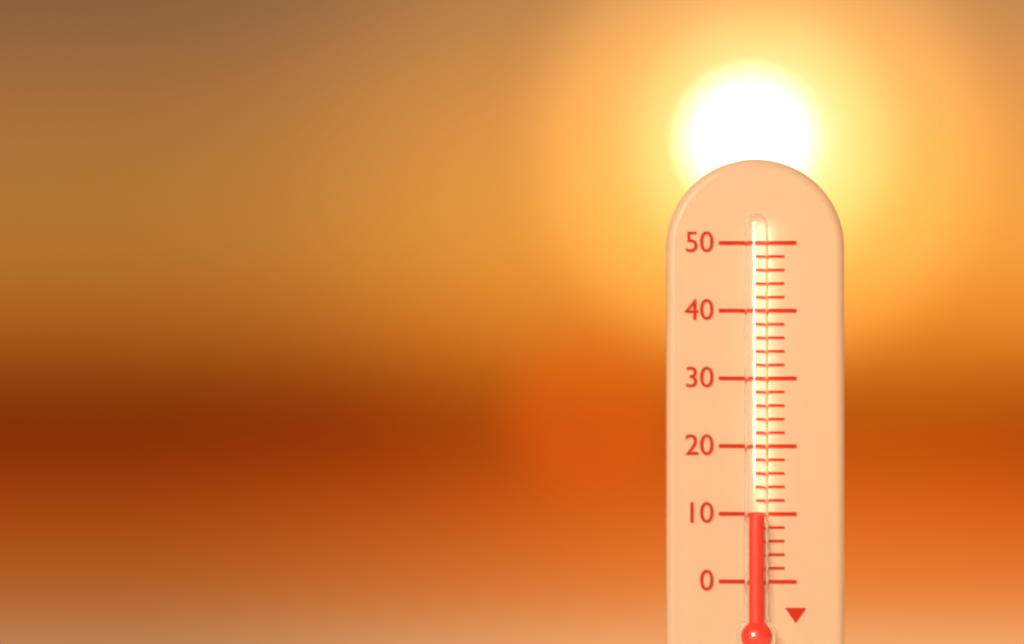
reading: 10 (no unit)
